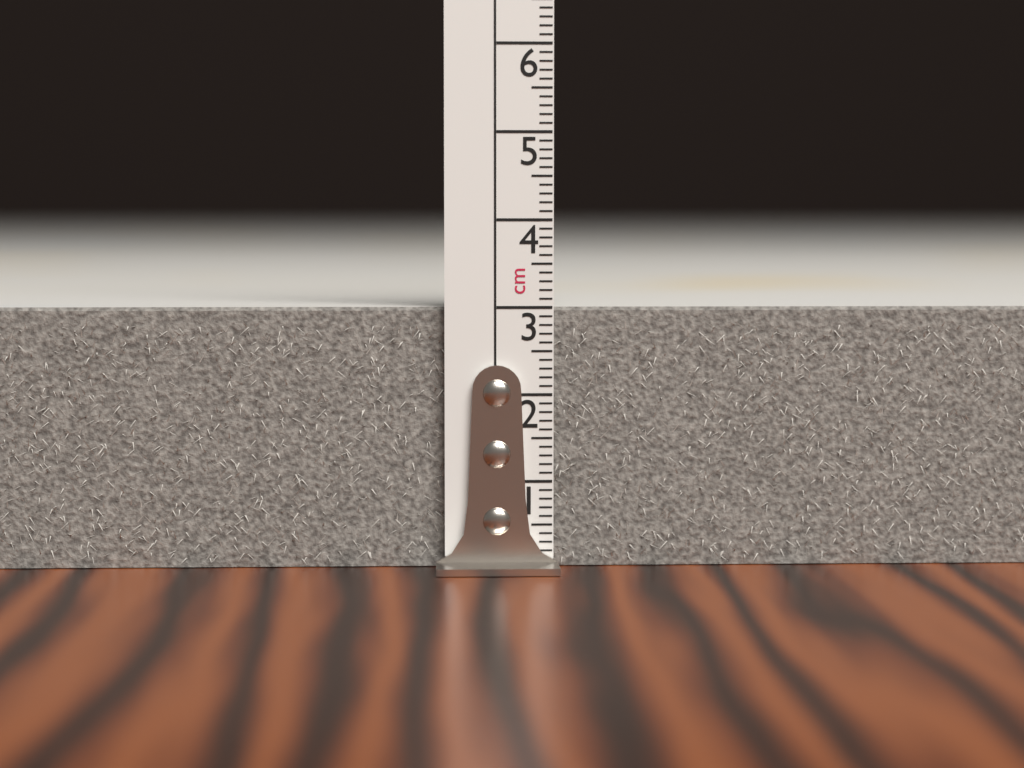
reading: 3.0 cm
